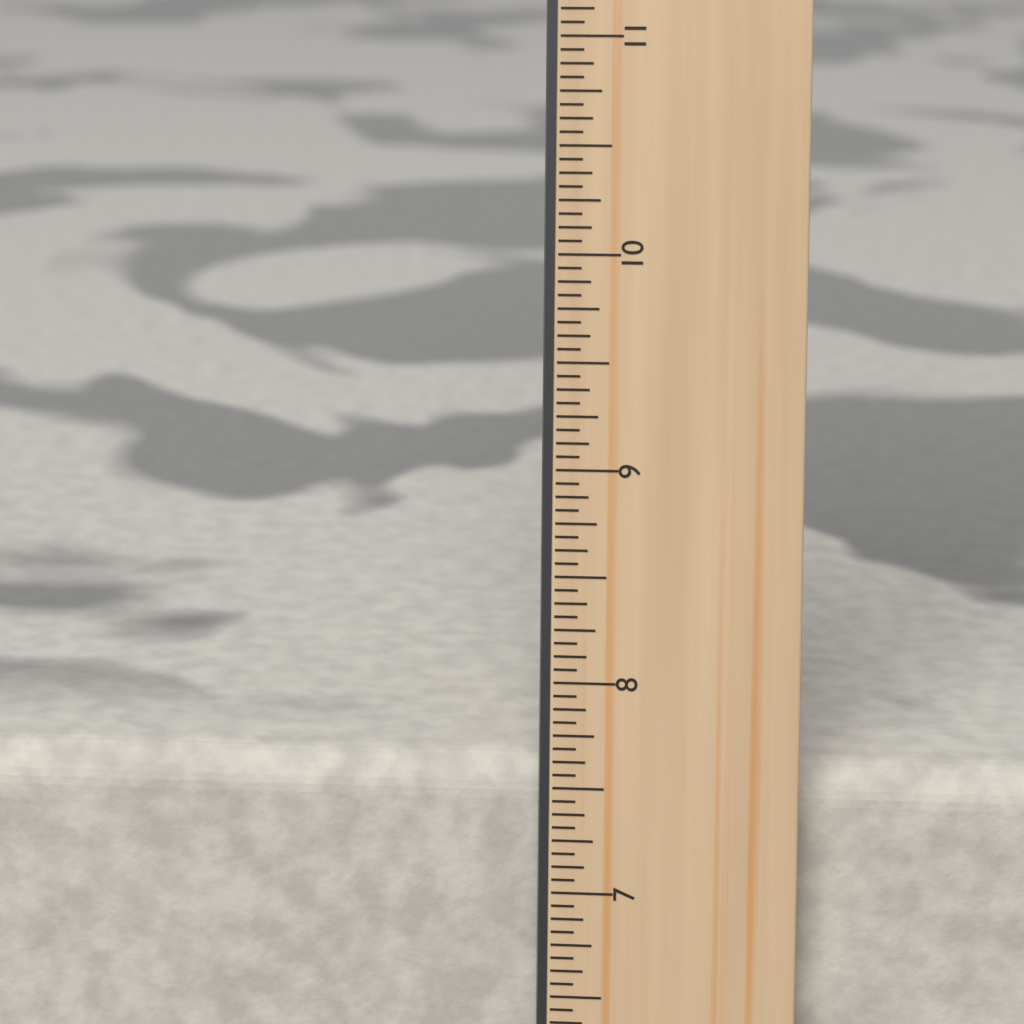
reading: 7.5625 in
